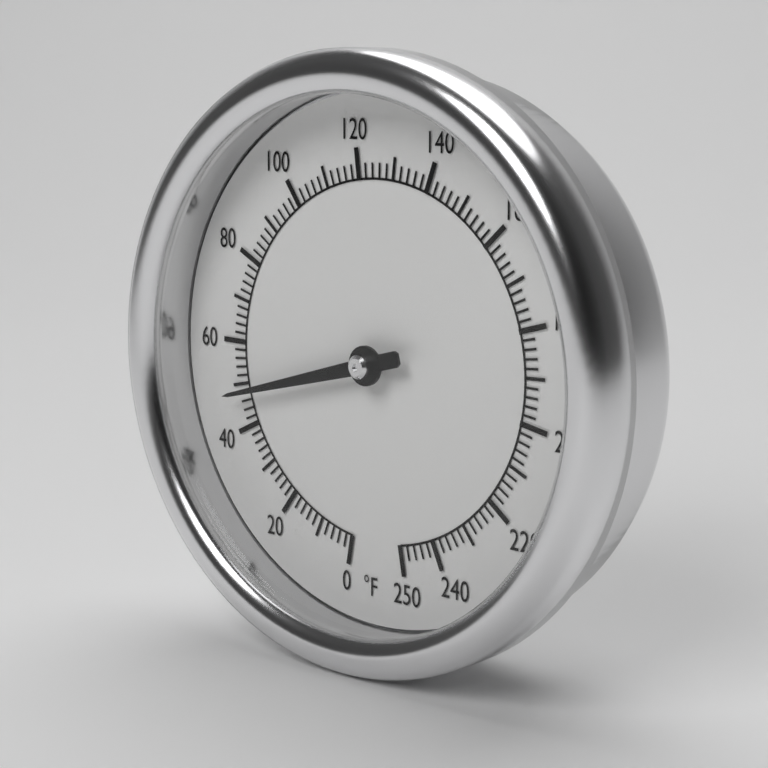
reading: 48 °F
